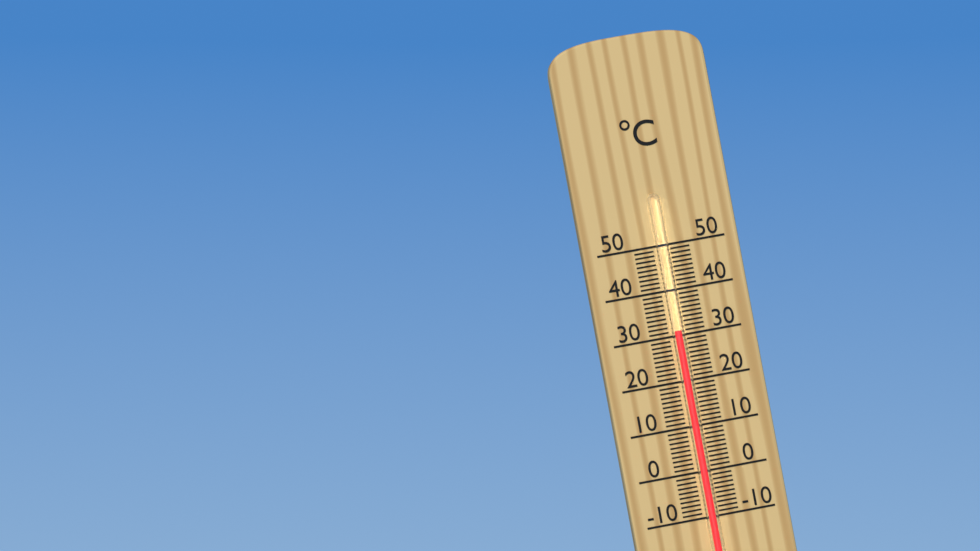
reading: 31 °C
